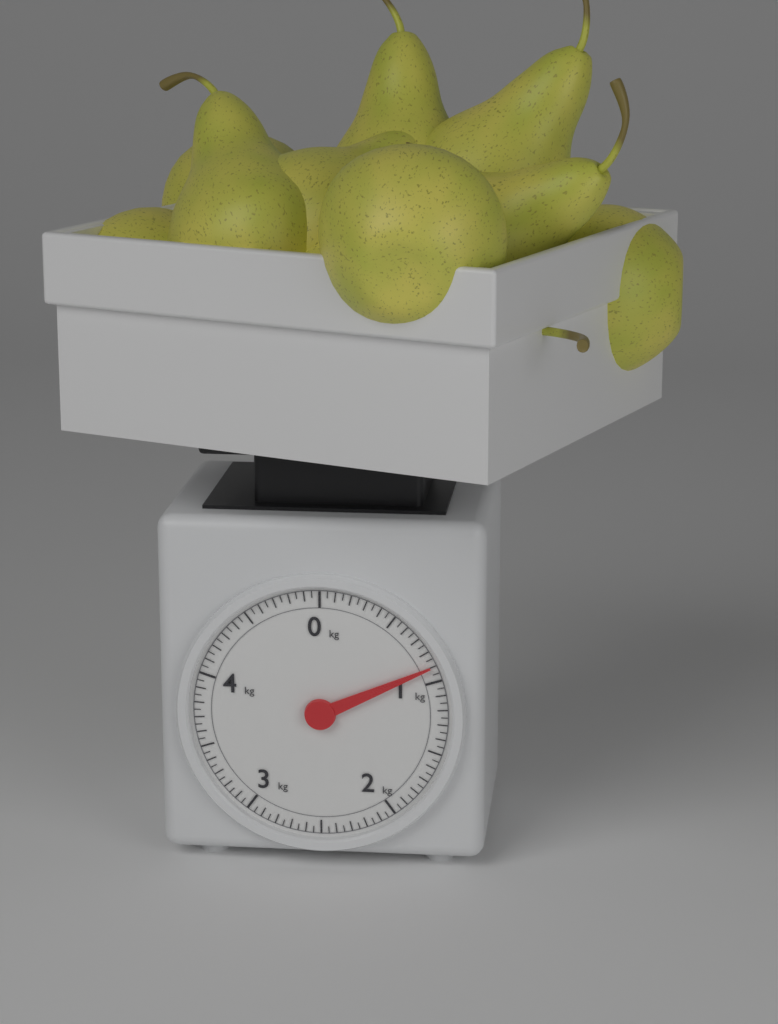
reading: 0.90 kg
